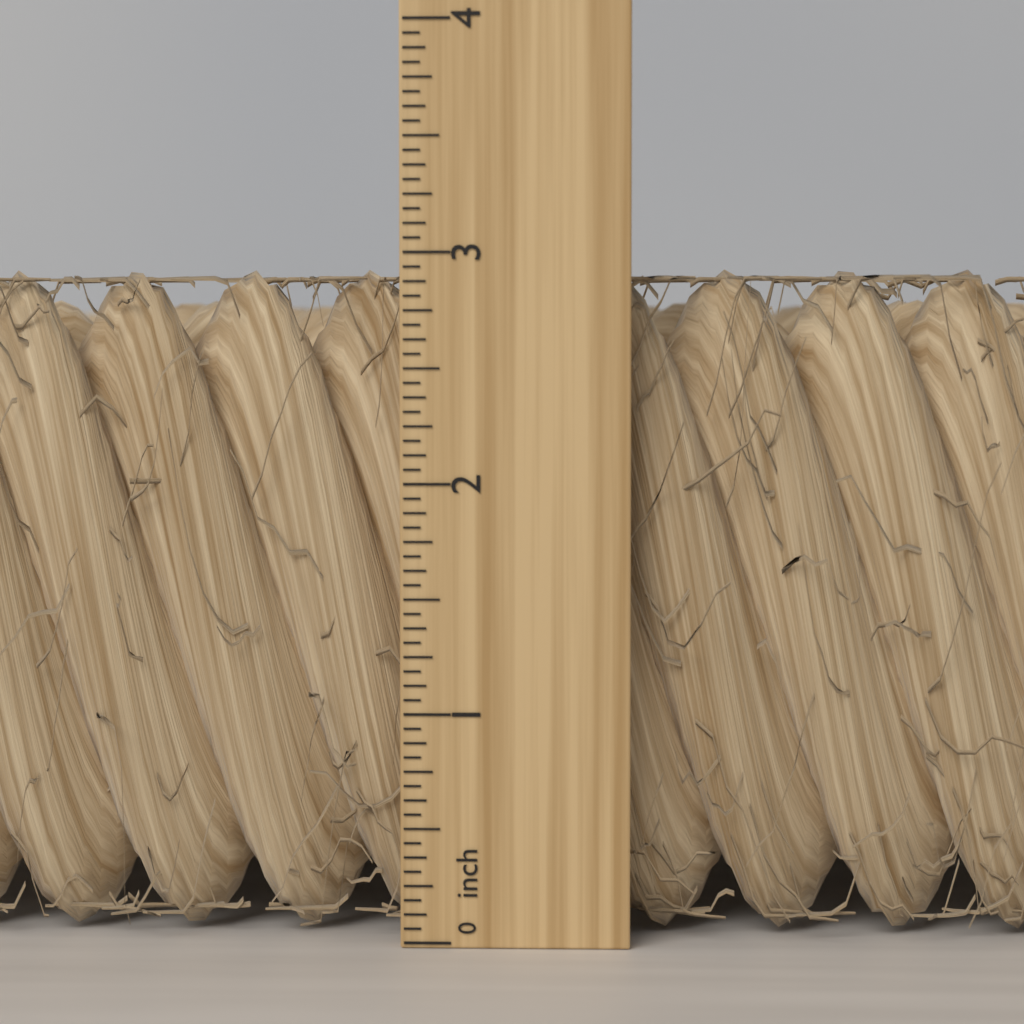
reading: 2.9375 inch
